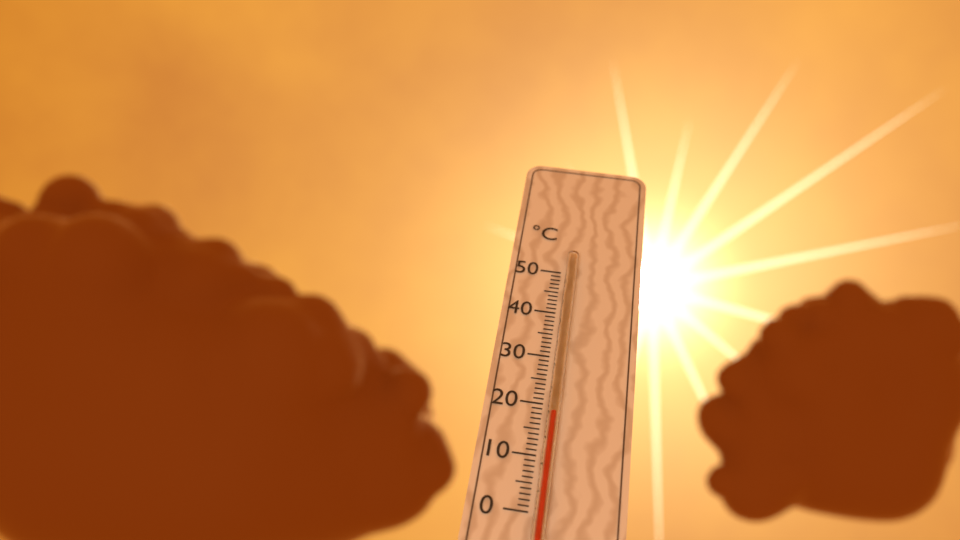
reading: 18 °C
